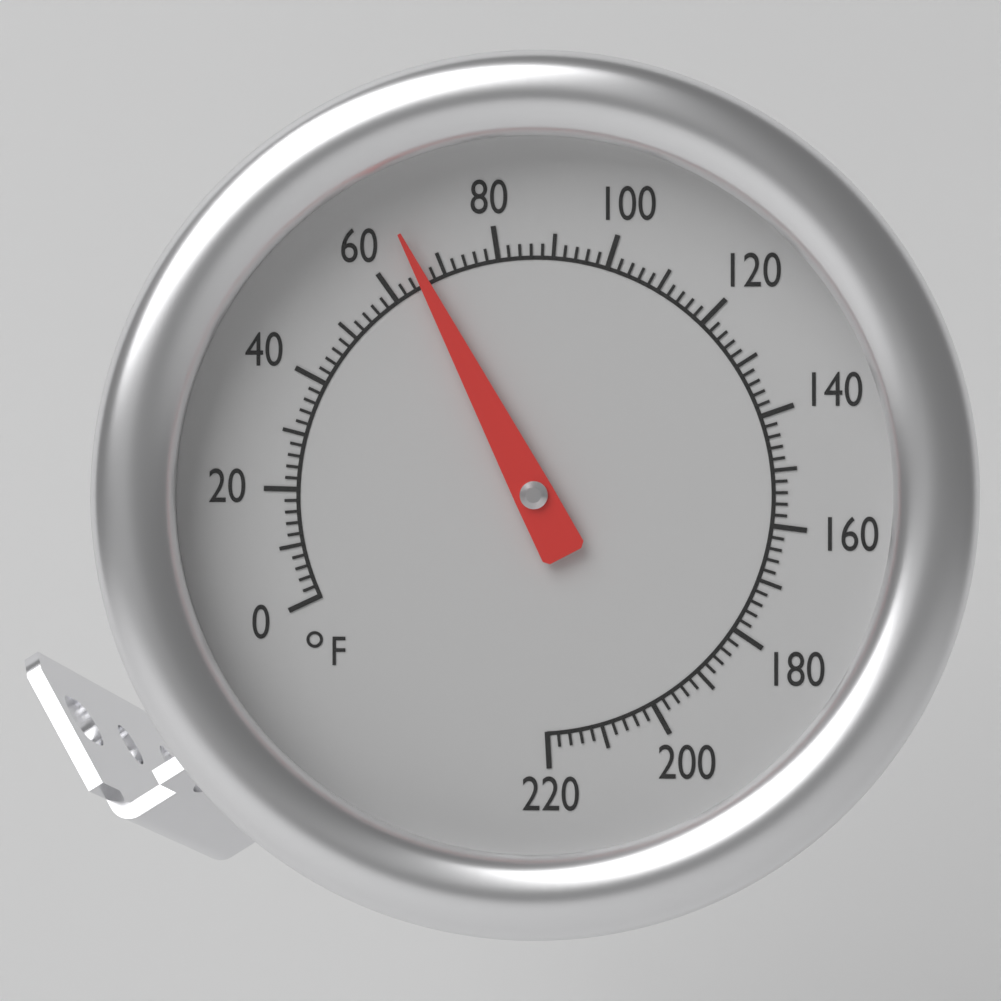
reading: 66 °F
